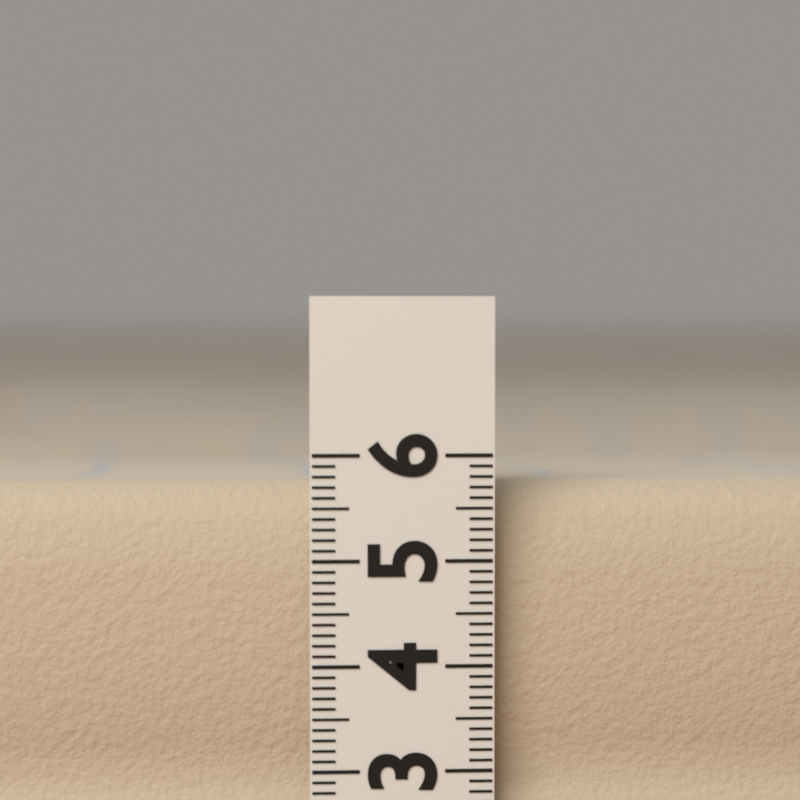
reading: 5.7 (no unit)
